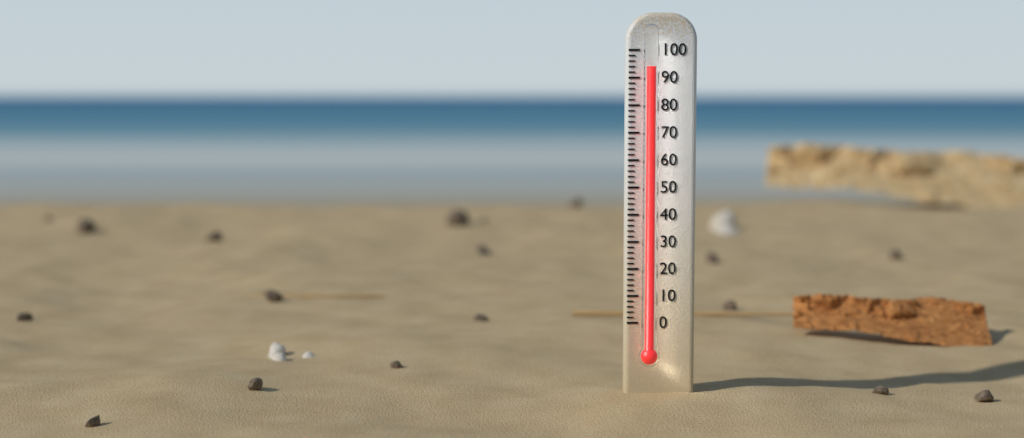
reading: 94 (no unit)
